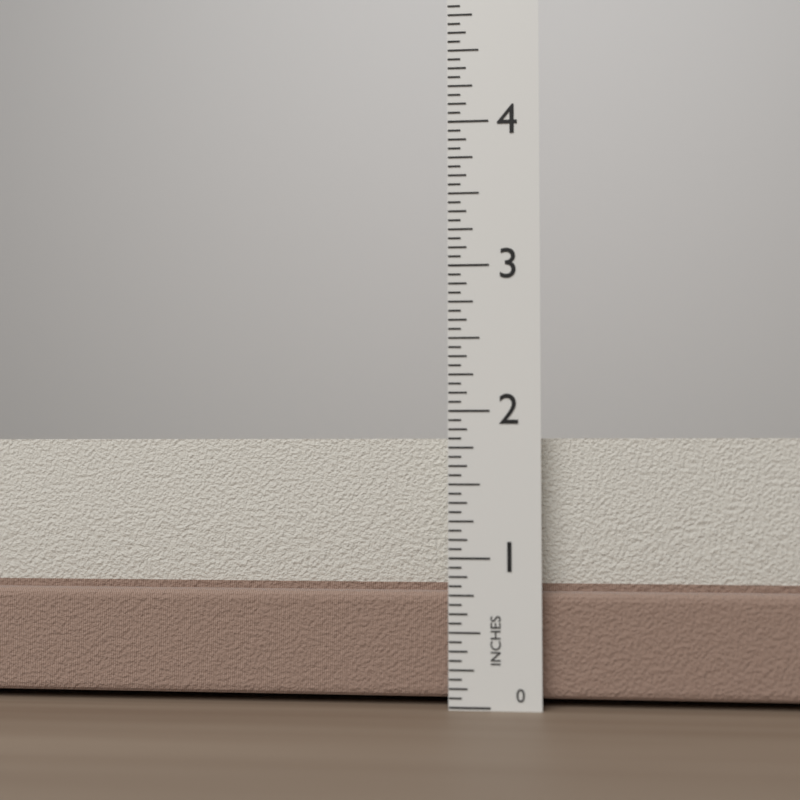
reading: 1.8125 in
